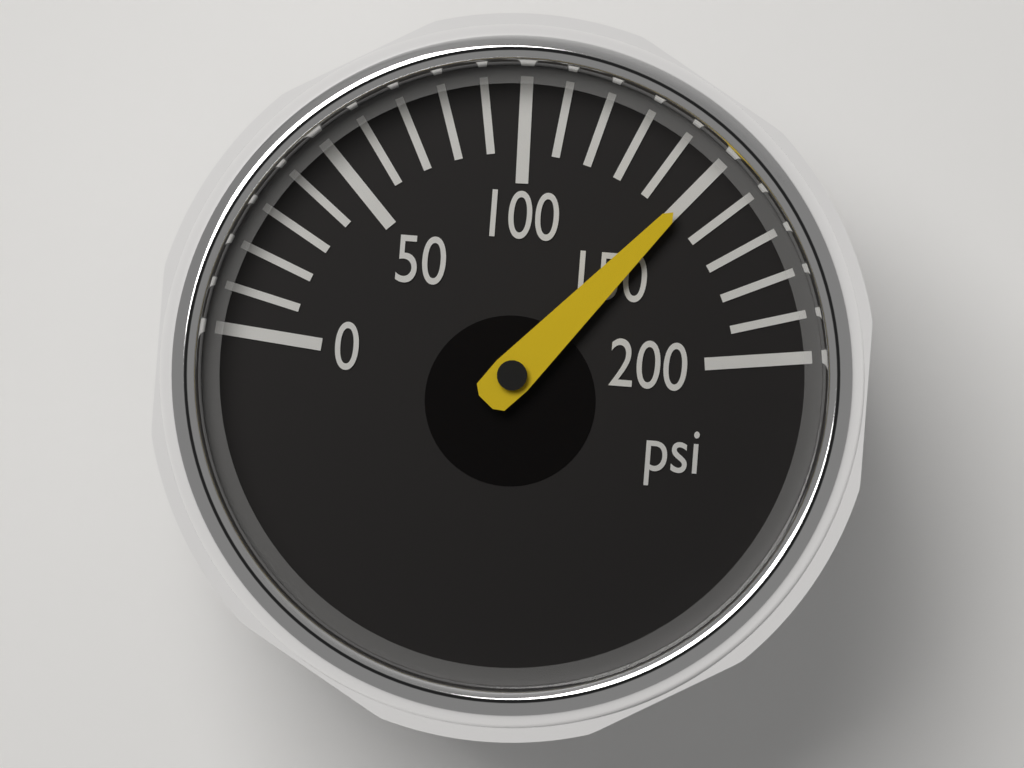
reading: 150 psi
